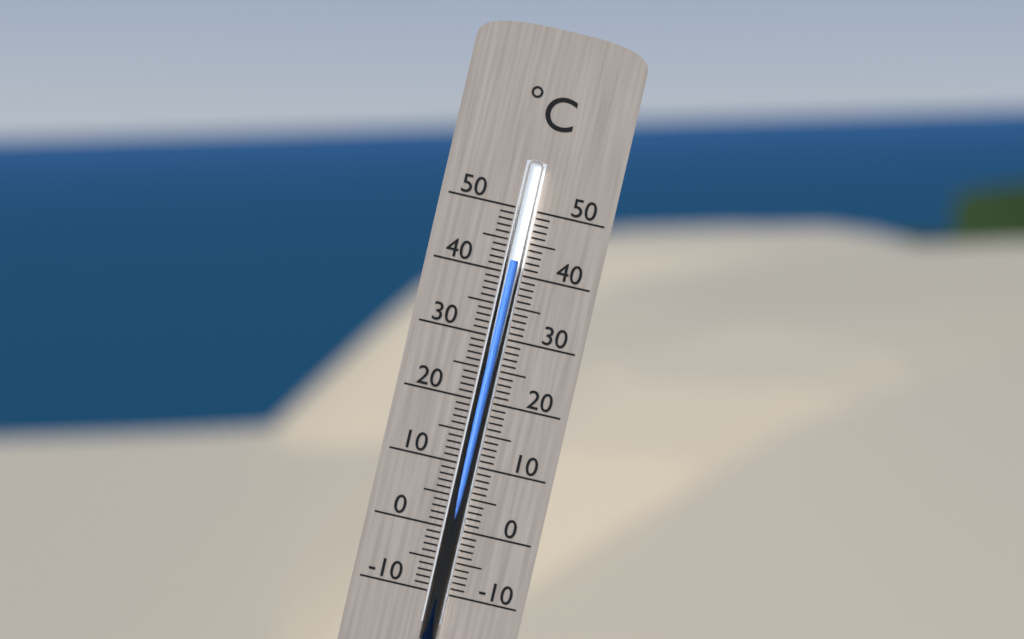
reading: 42 °C
